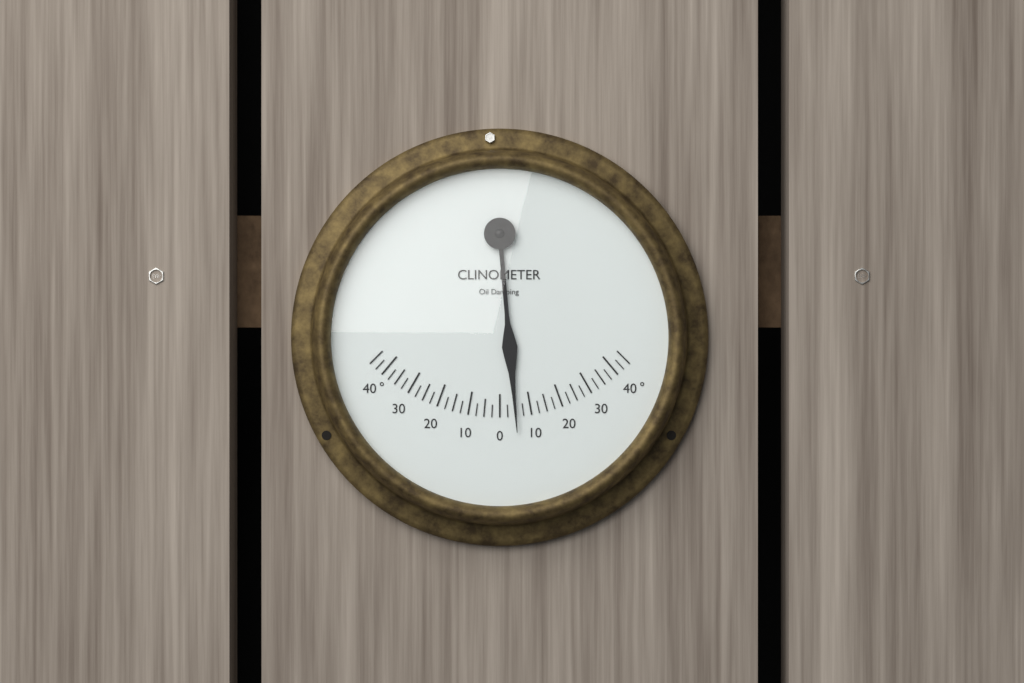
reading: 5.0 °
